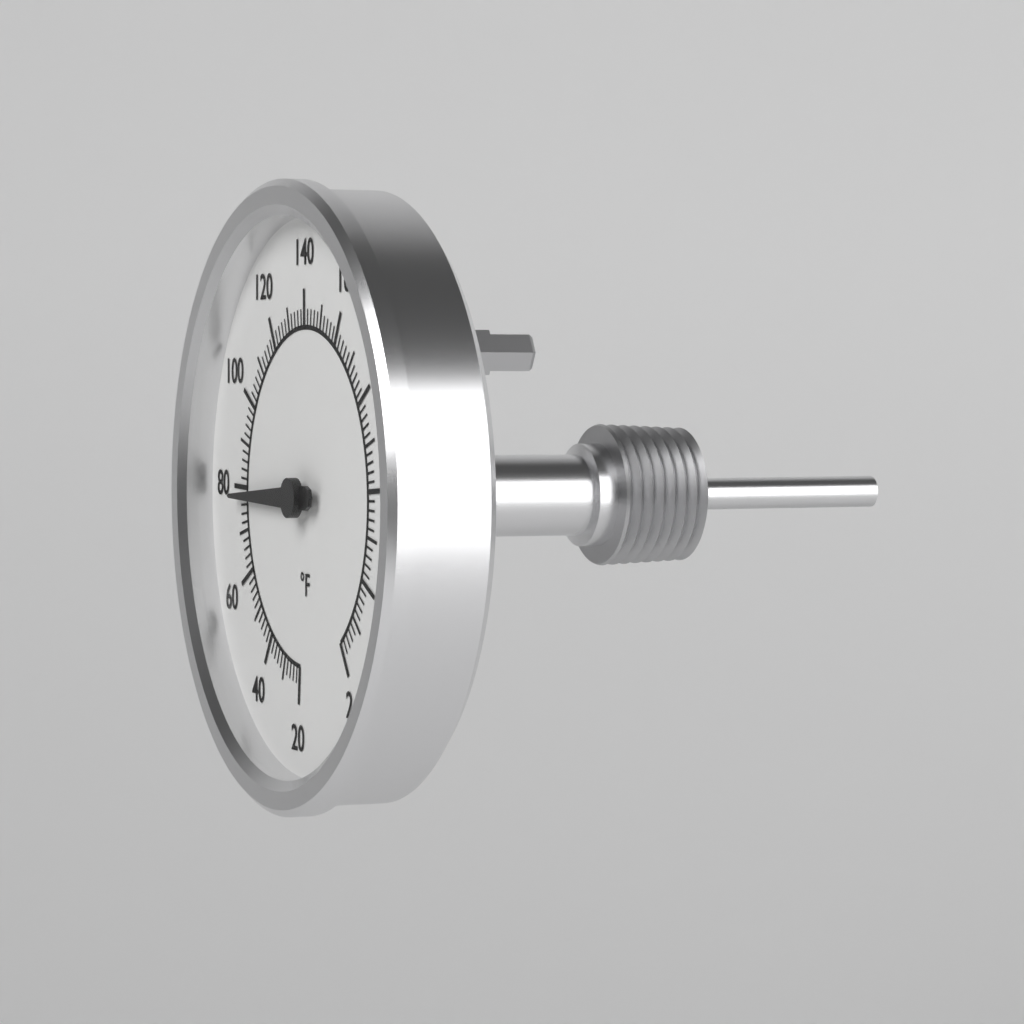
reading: 78 °F
